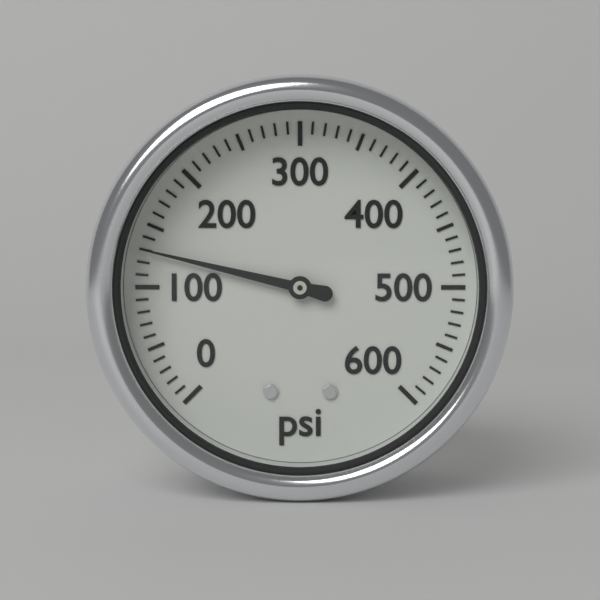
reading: 130 psi
